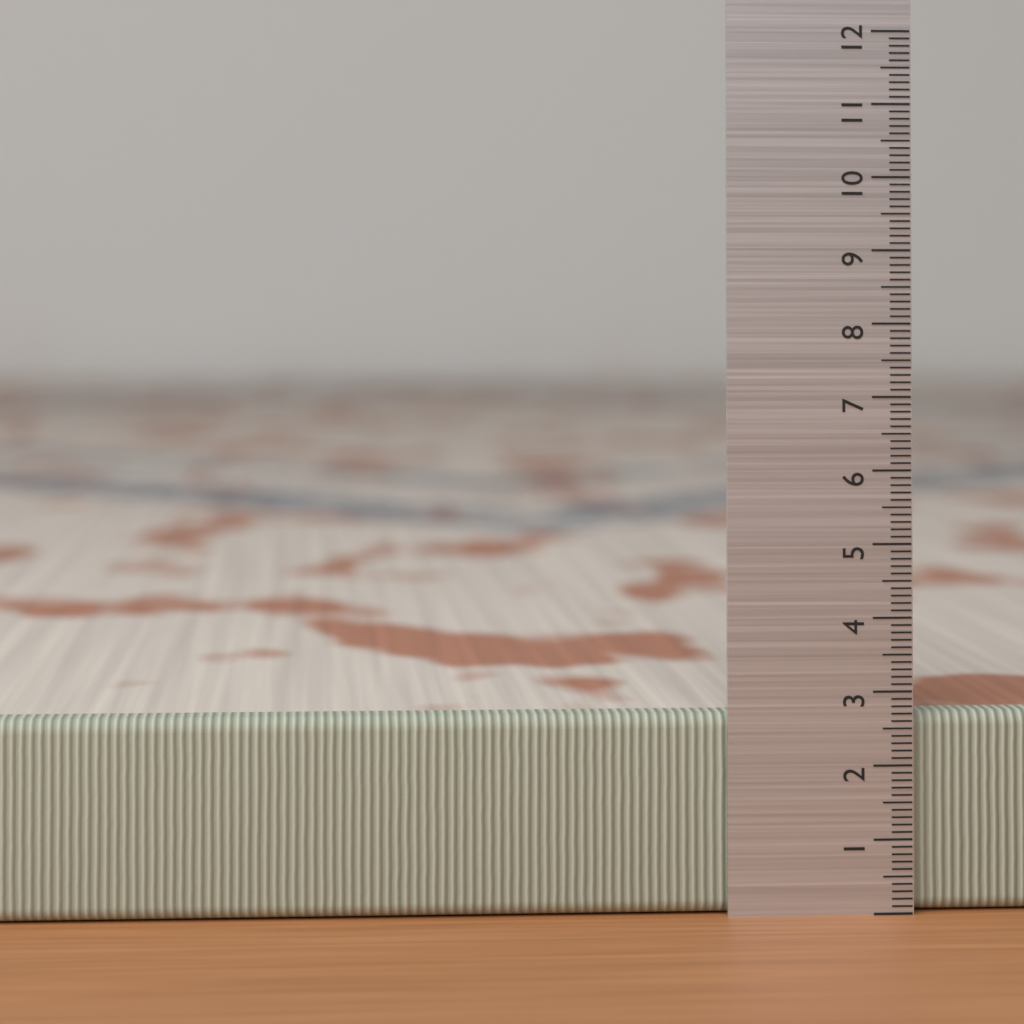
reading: 2.7 (no unit)
